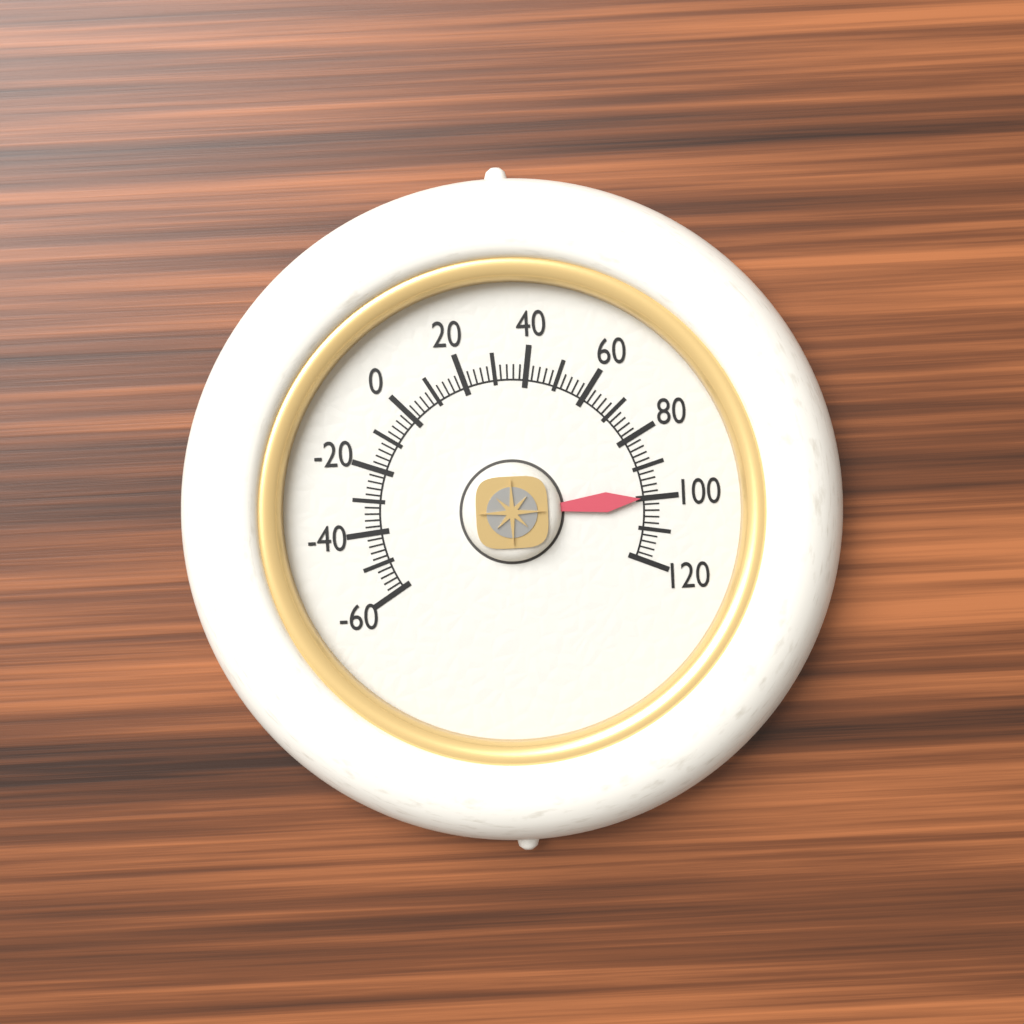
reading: 100 (no unit)
